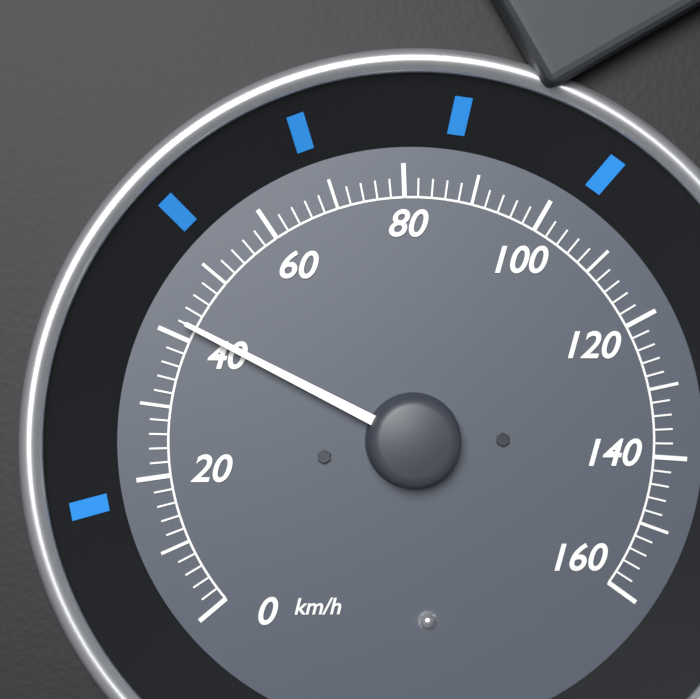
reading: 42 km/h
